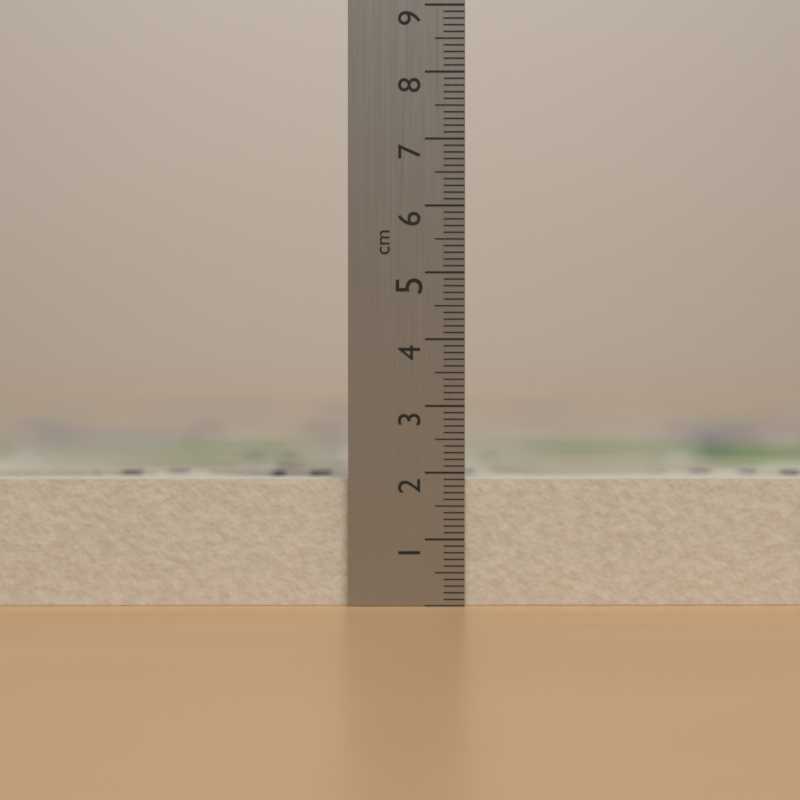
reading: 1.9 cm
